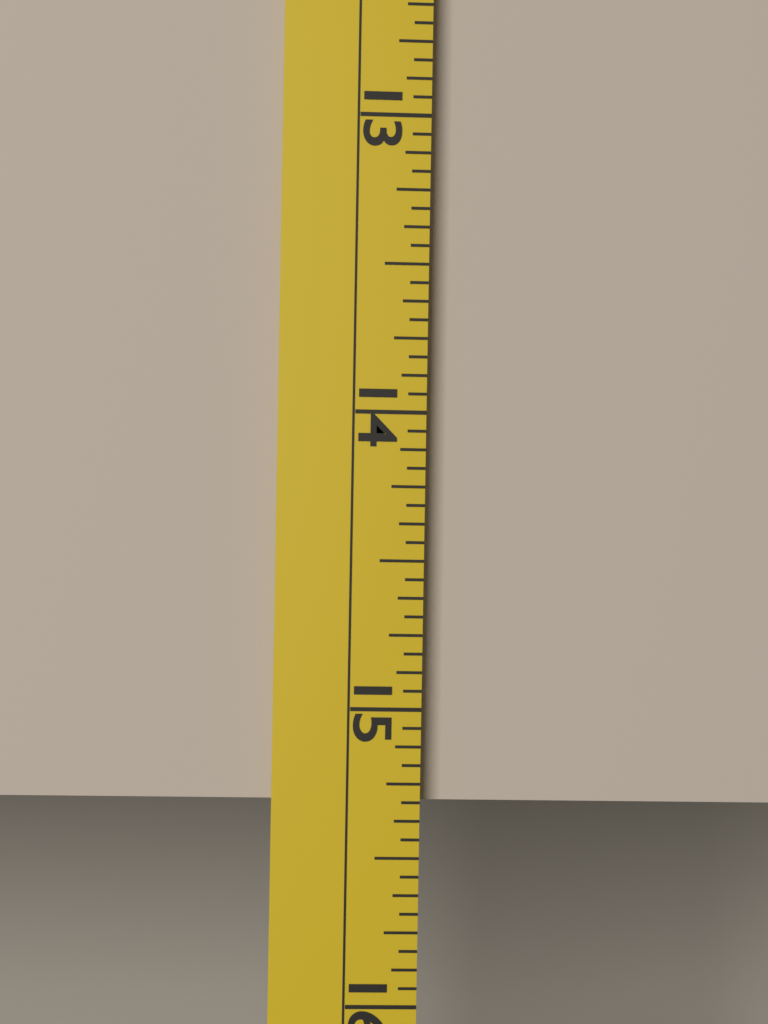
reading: 15.3125 (no unit)
